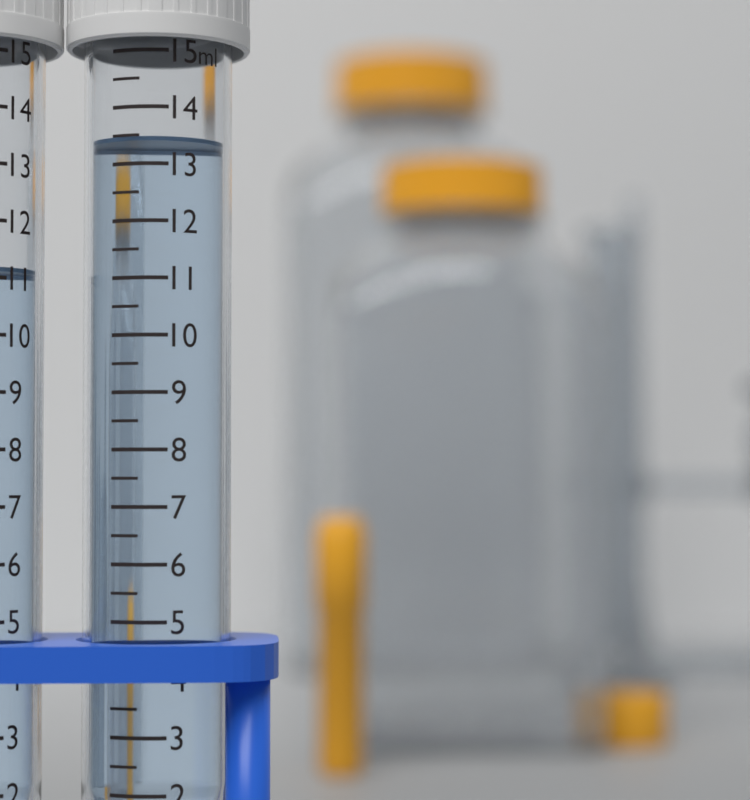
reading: 13.5 ml
